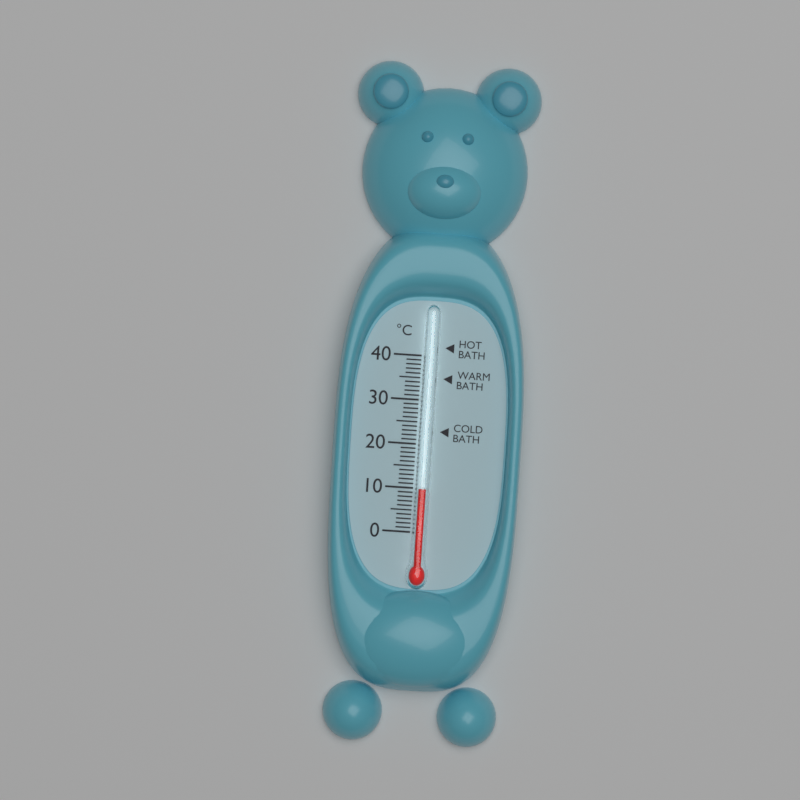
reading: 10 °C
